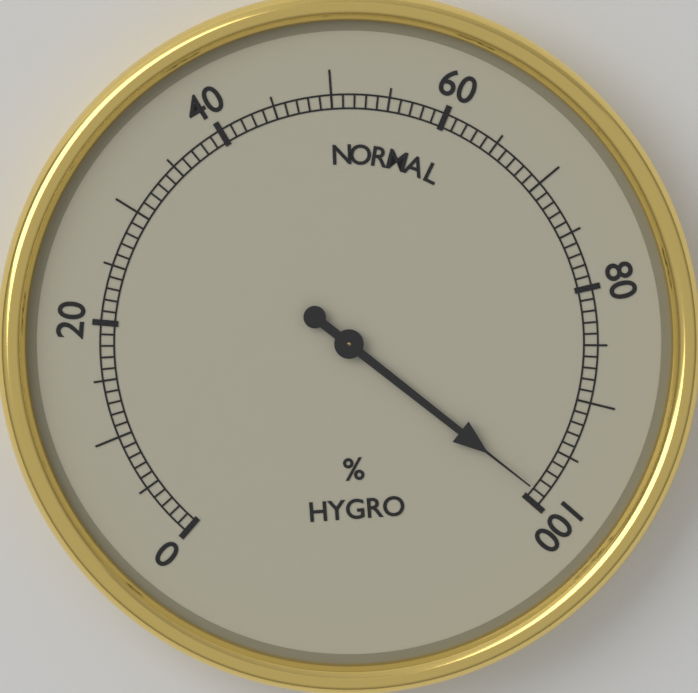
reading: 99 %
